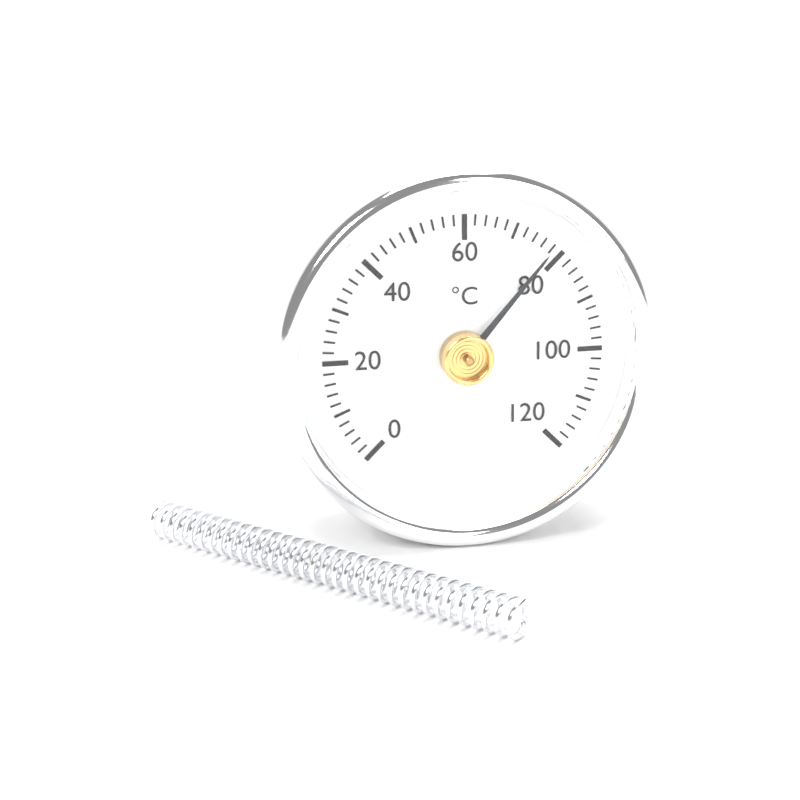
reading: 78 °C
